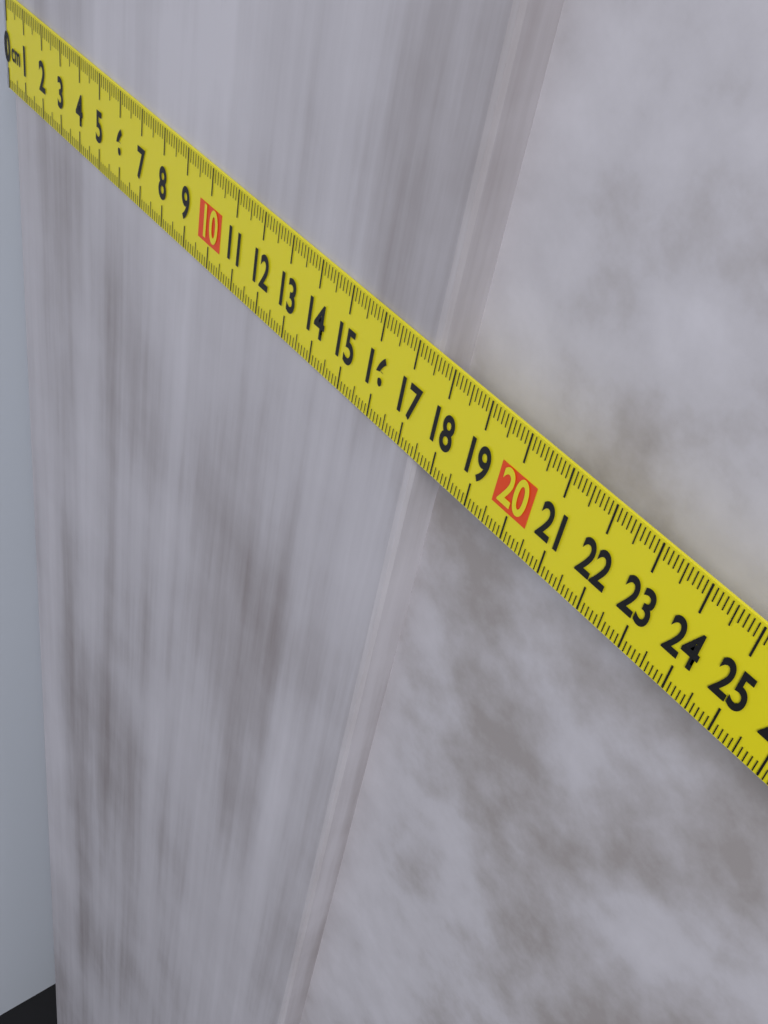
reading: 17.4 cm
